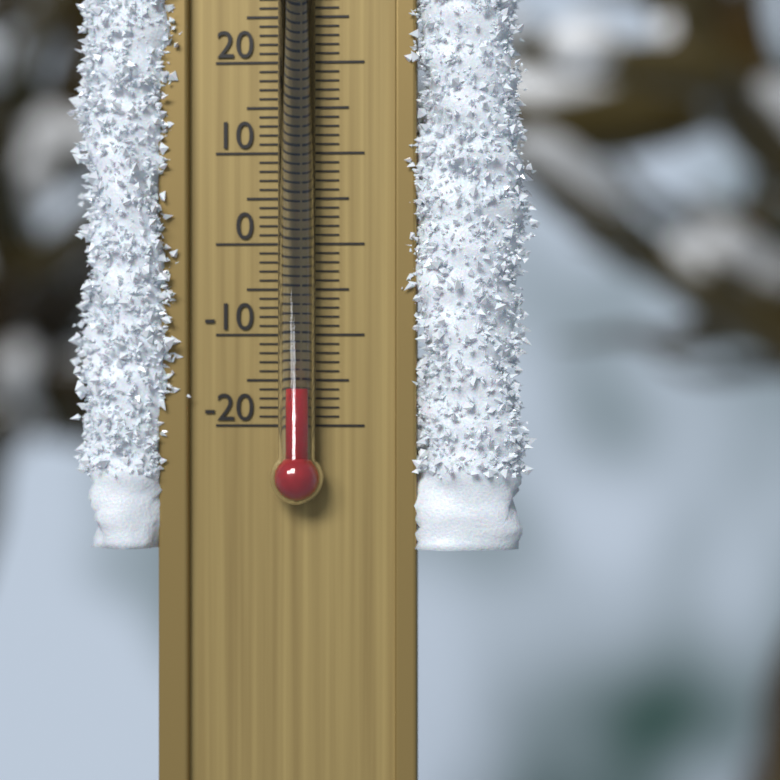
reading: -16 °C
